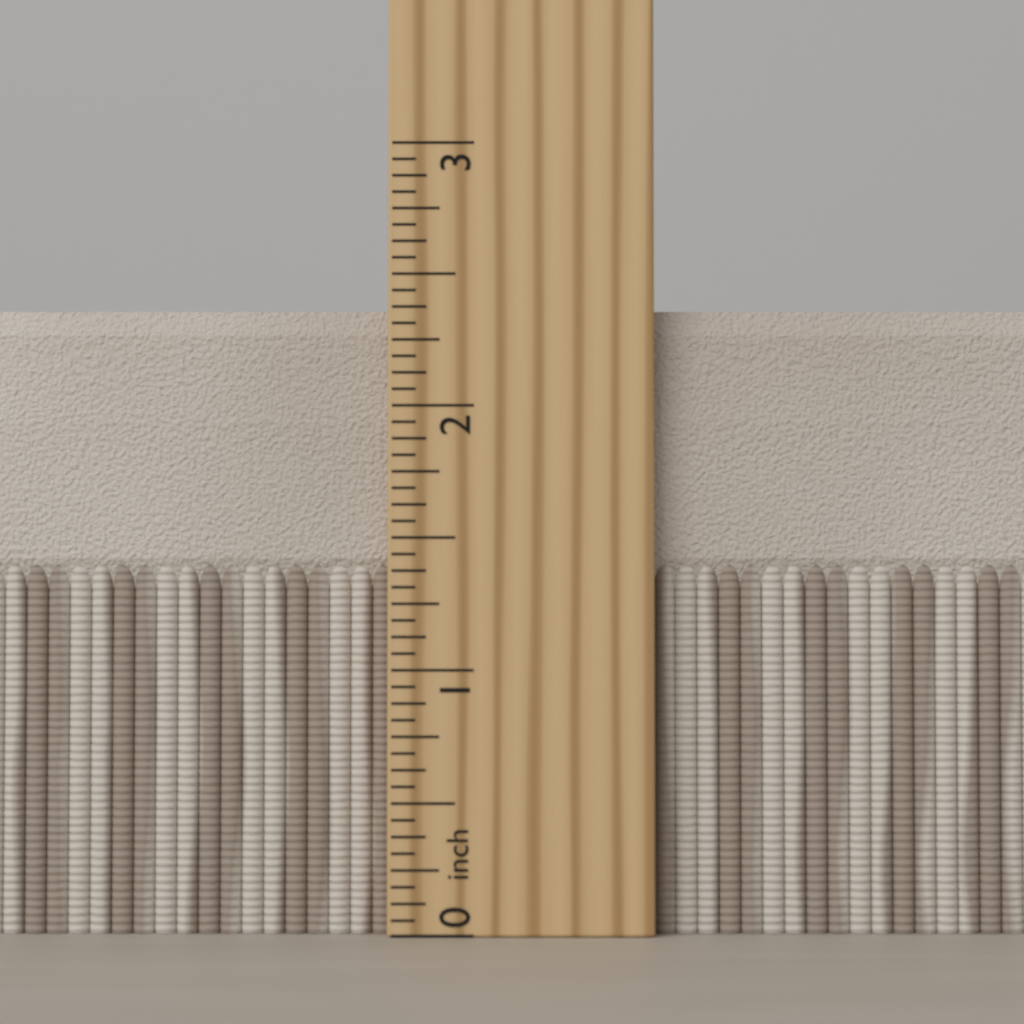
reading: 2.3750 inch
